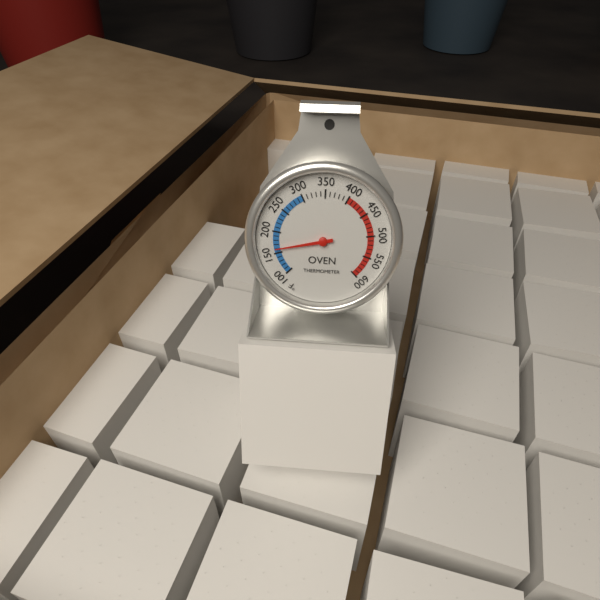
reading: 160 °F
